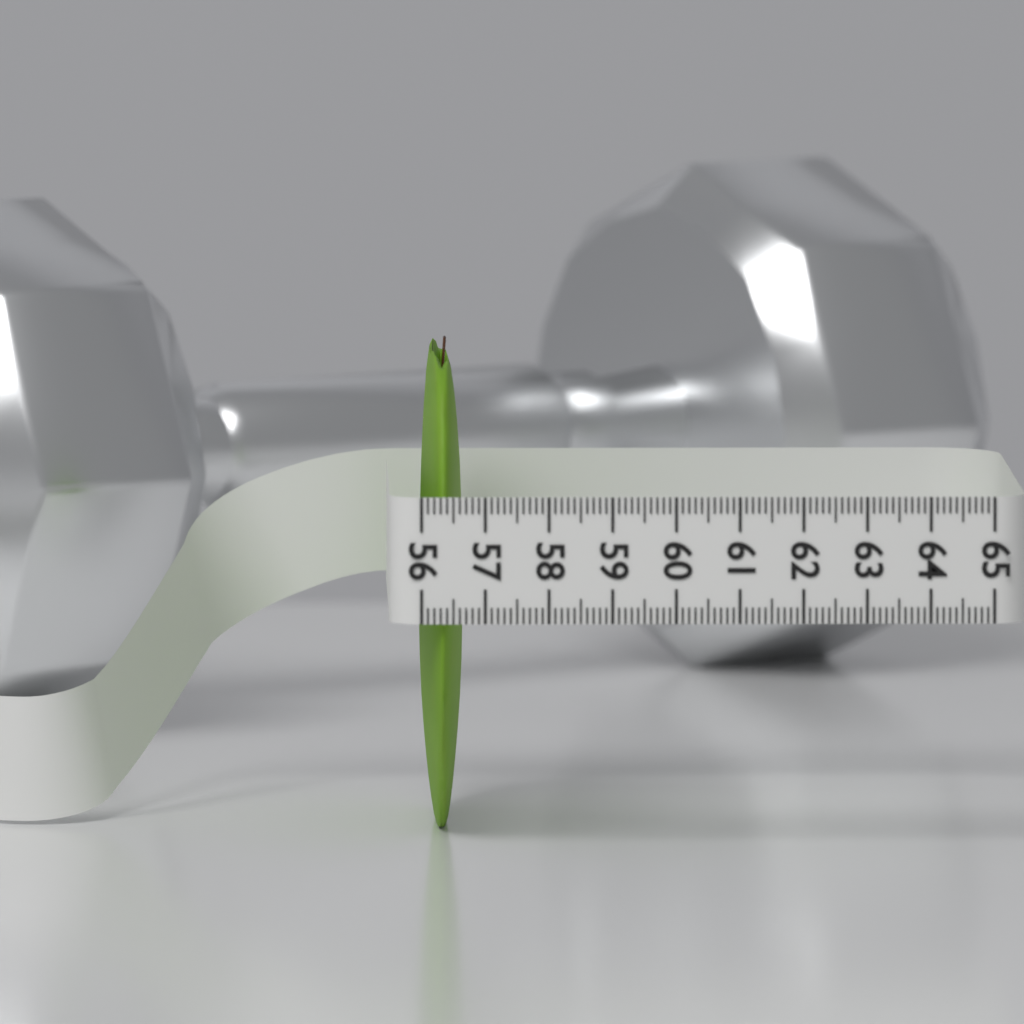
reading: 56.7 (no unit)
